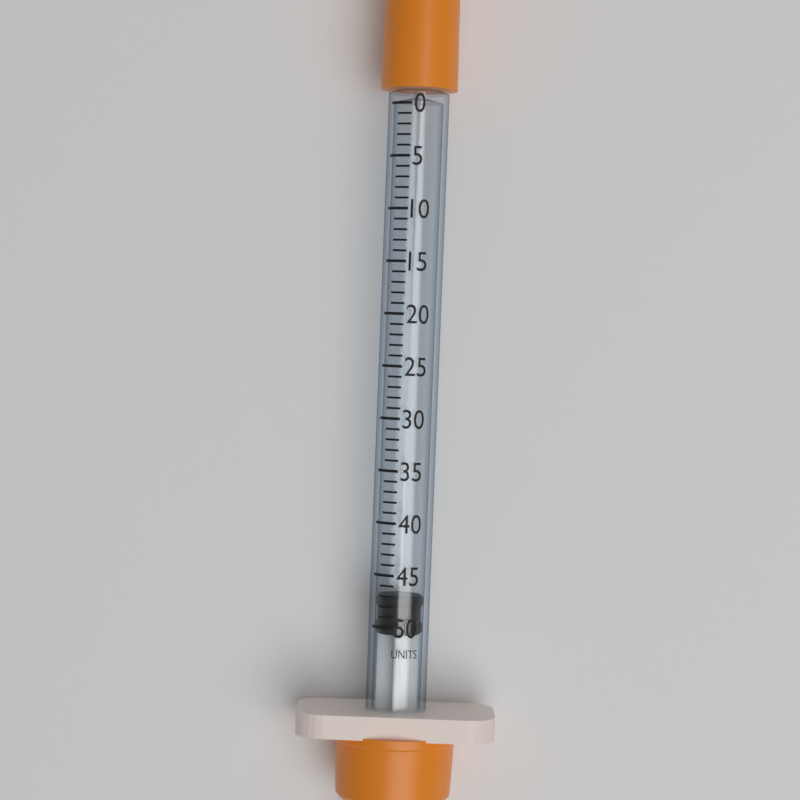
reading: 47 units
